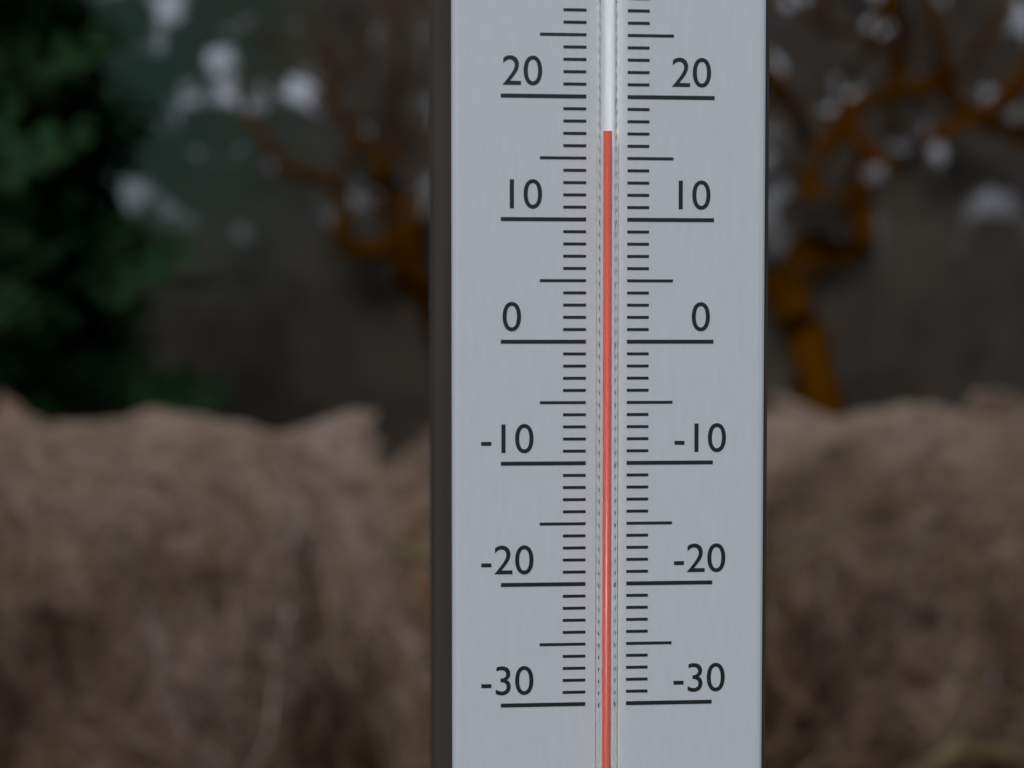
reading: 17 °C
